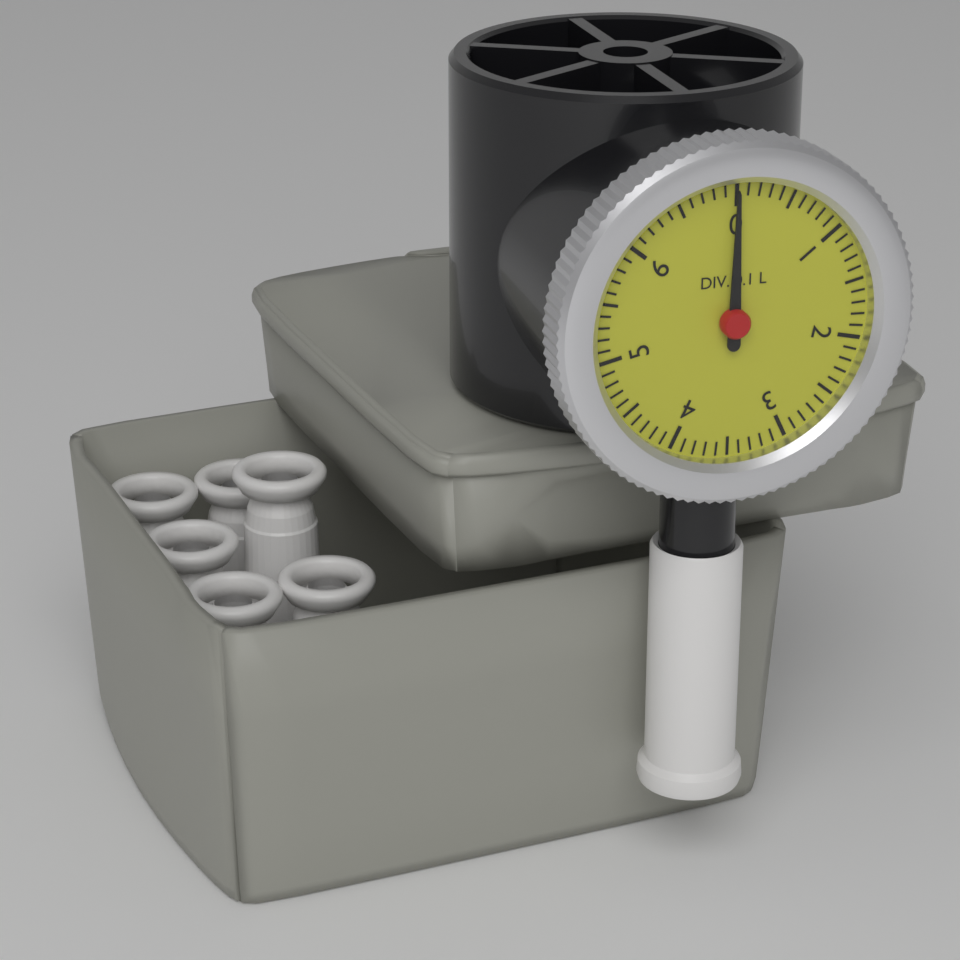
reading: 0.0 L
